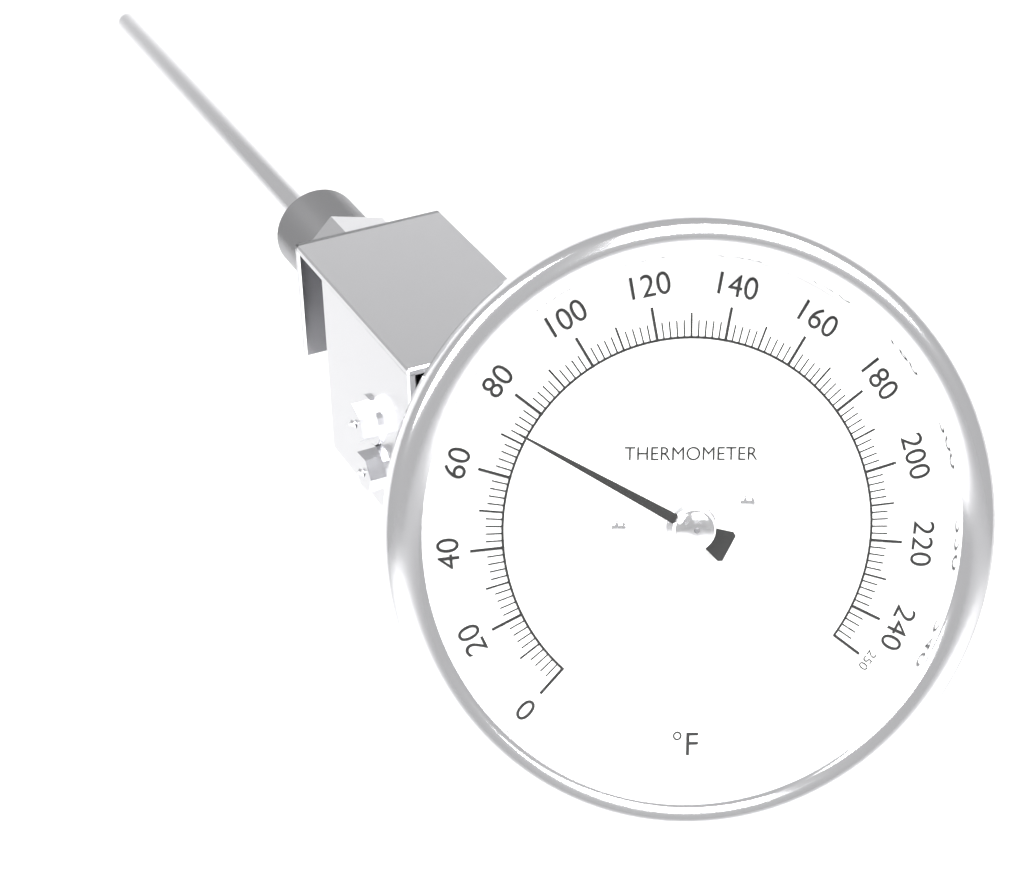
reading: 72 °F
